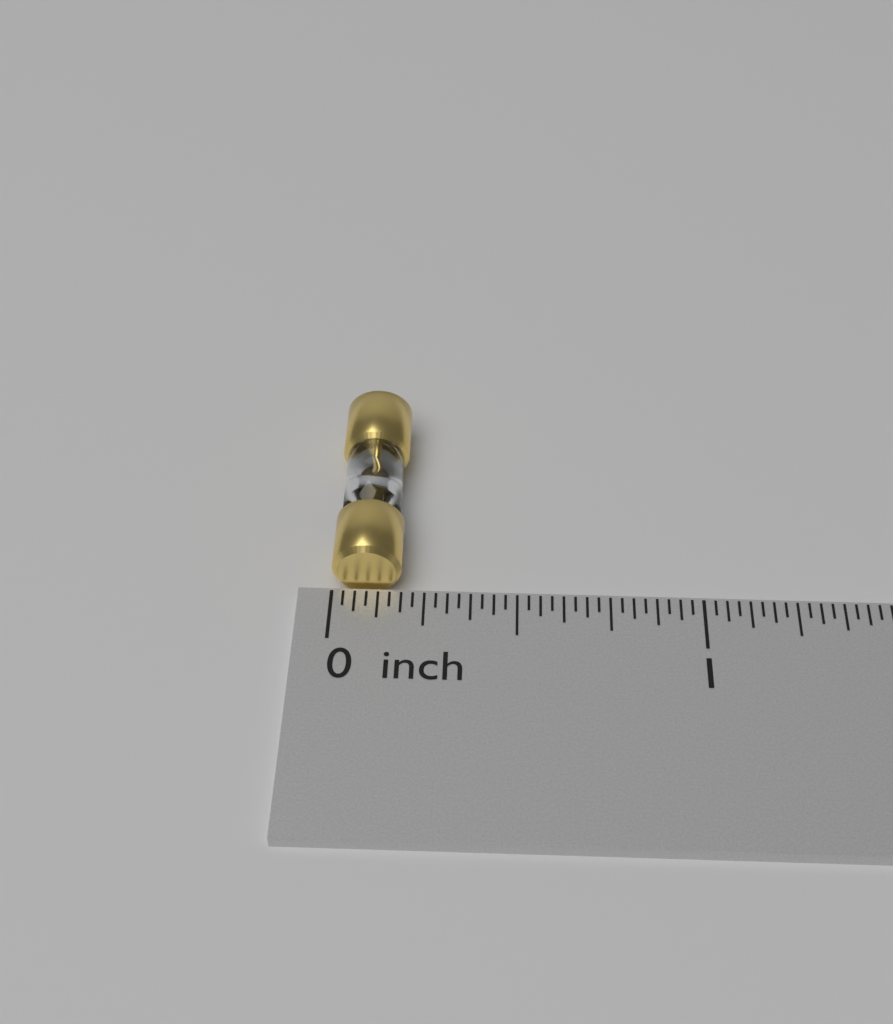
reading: 0.18750 inch
